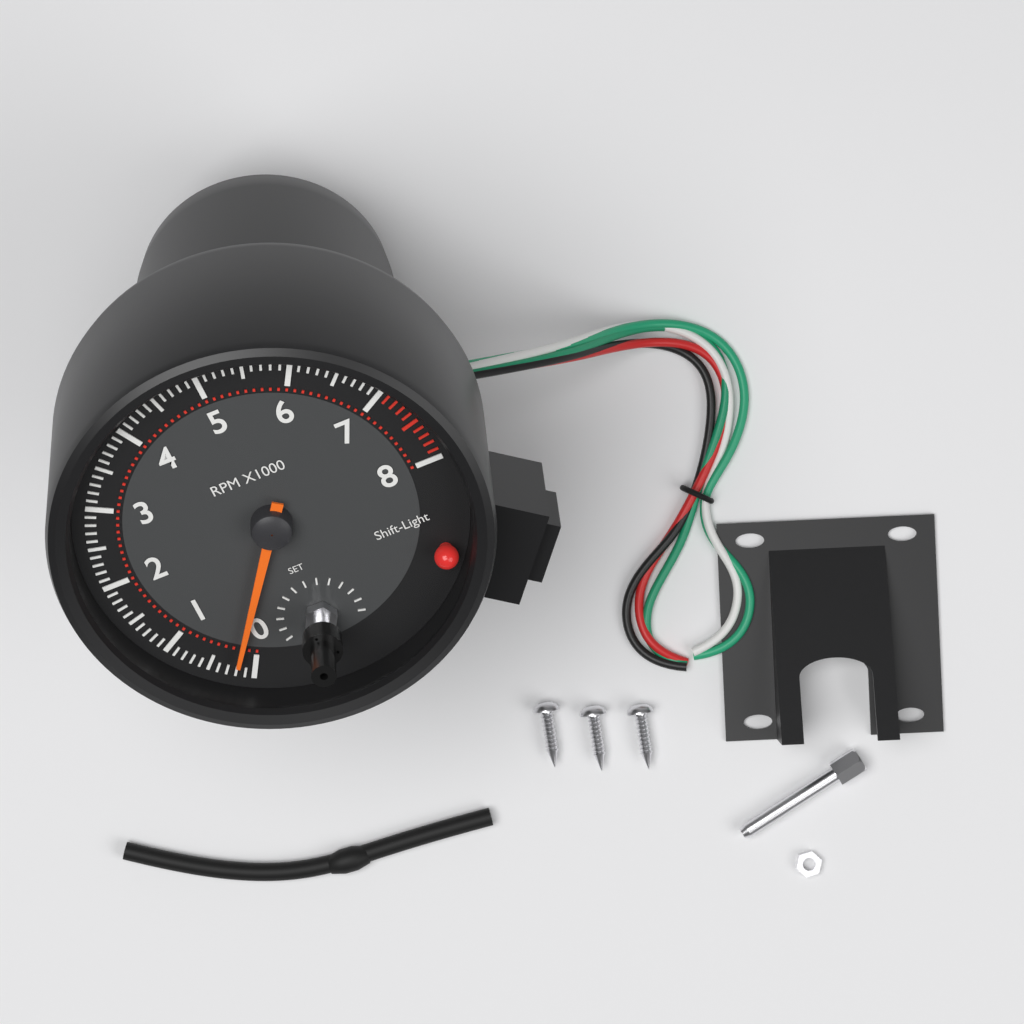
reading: 200 RPM
